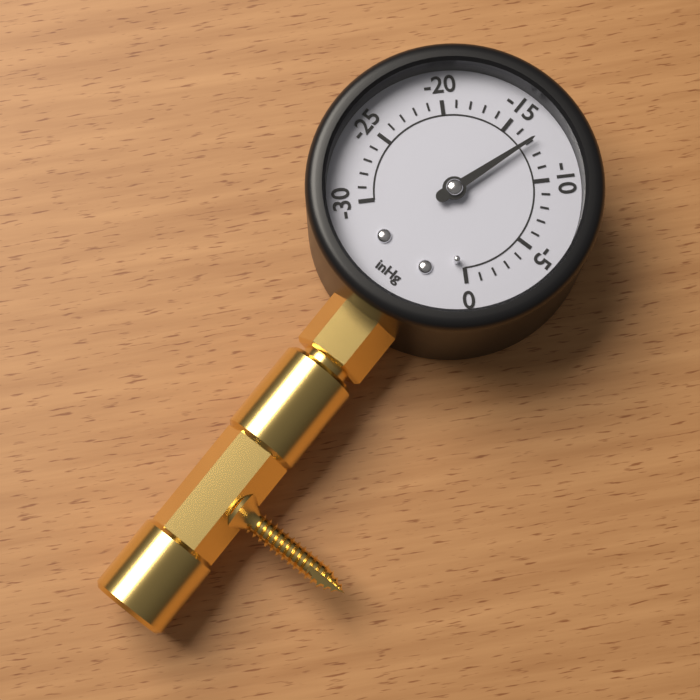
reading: -13 inHg
